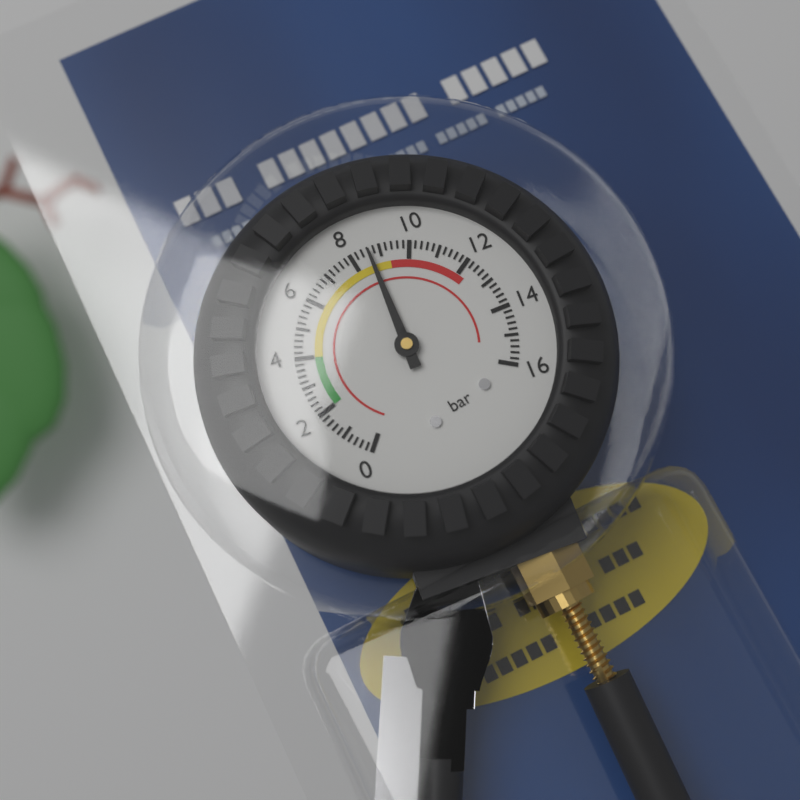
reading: 8.6 bar
